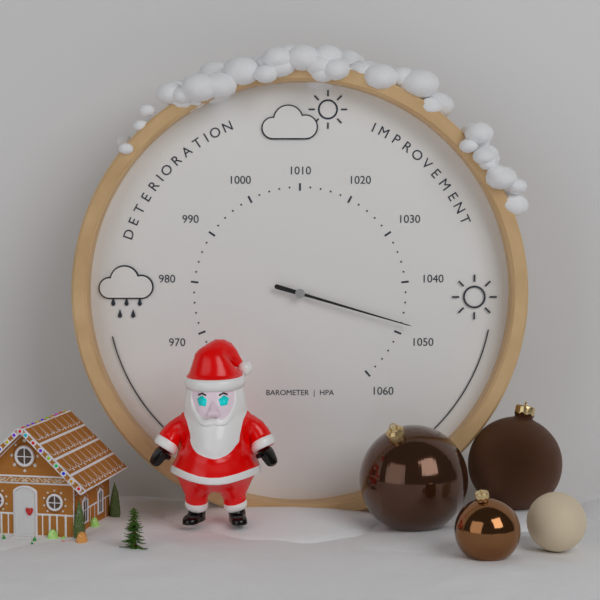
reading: 1048 hPa
